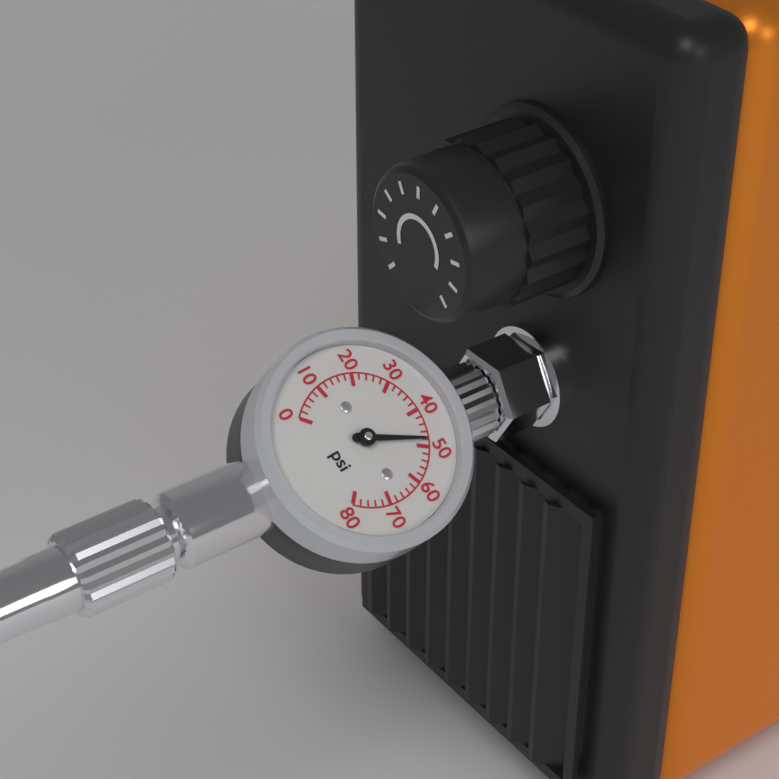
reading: 48 psi
